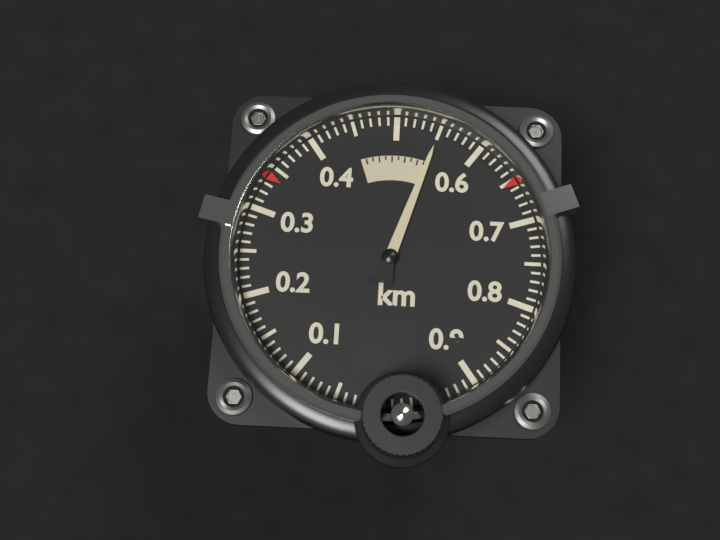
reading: 0.55 km
